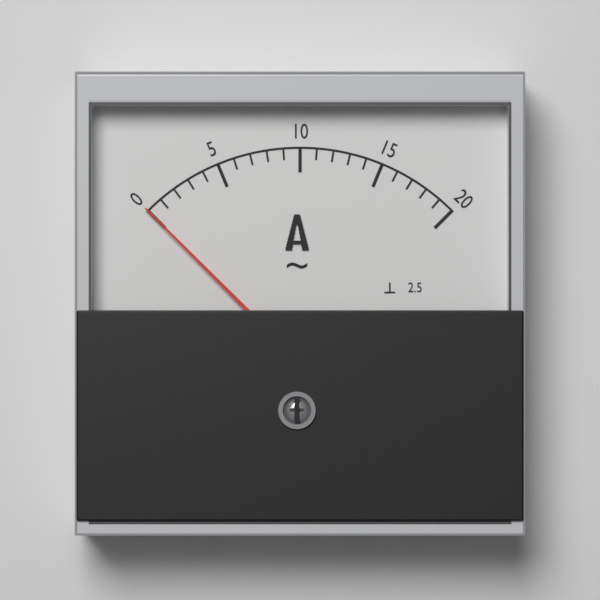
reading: 0 A
